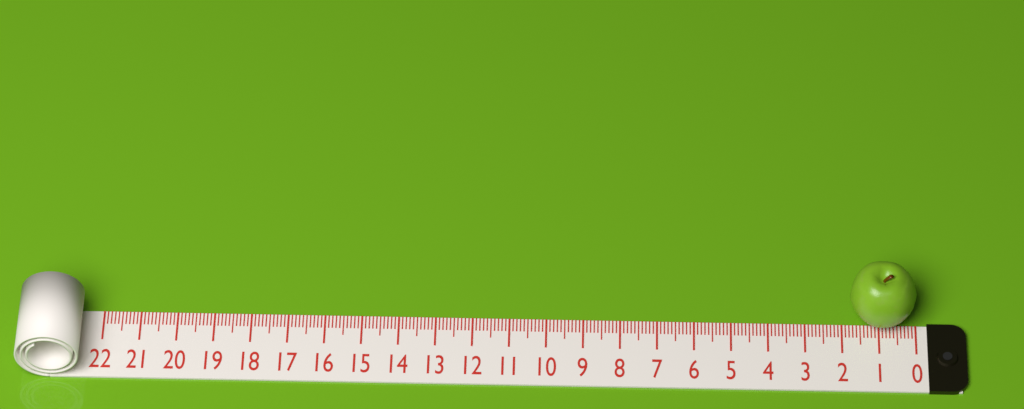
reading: 1.8 (no unit)
